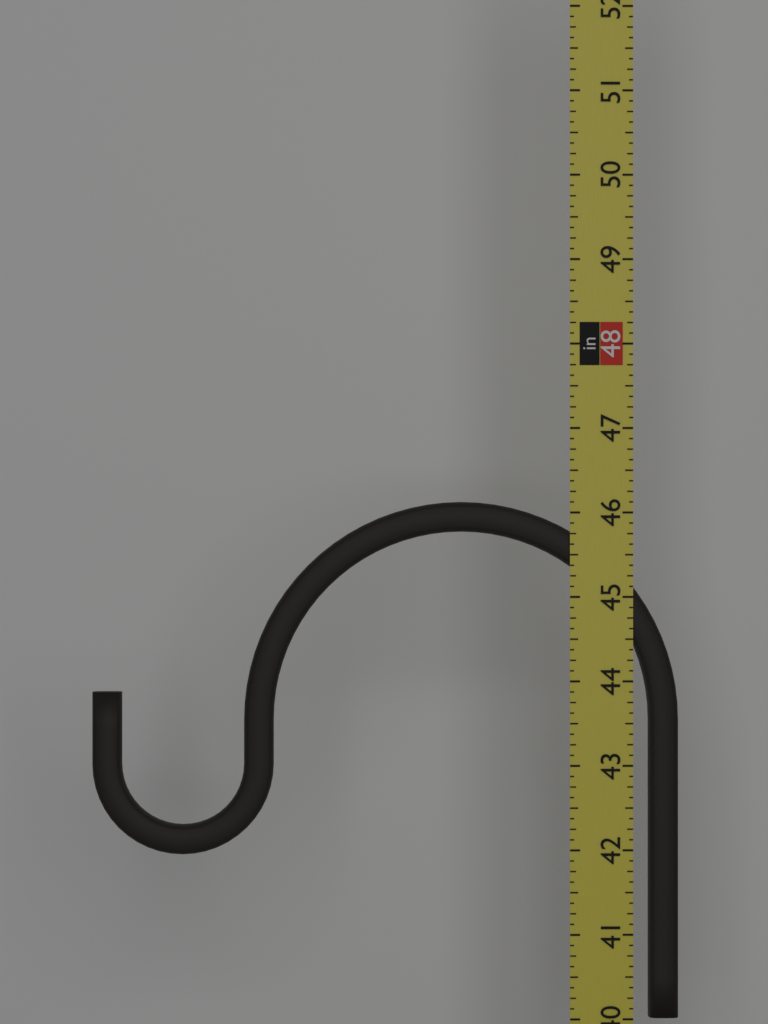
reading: 46.125 in
